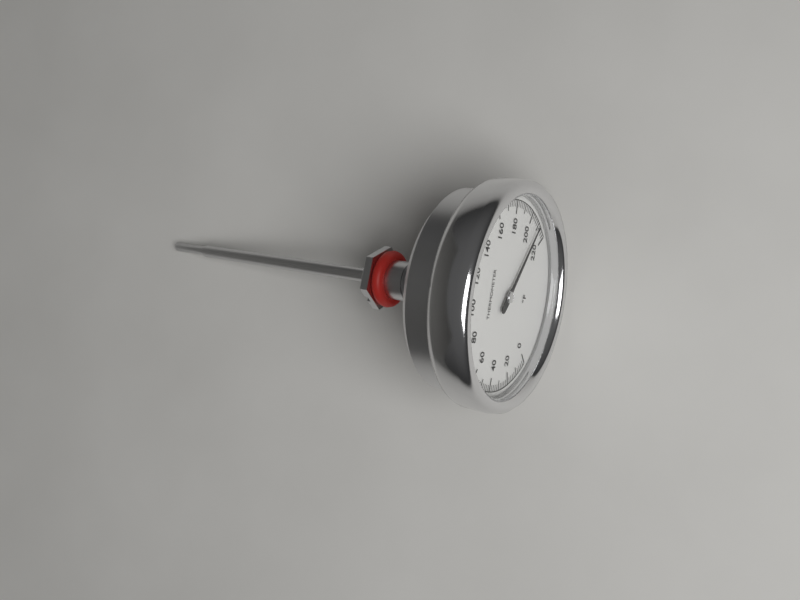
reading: 210 °F
